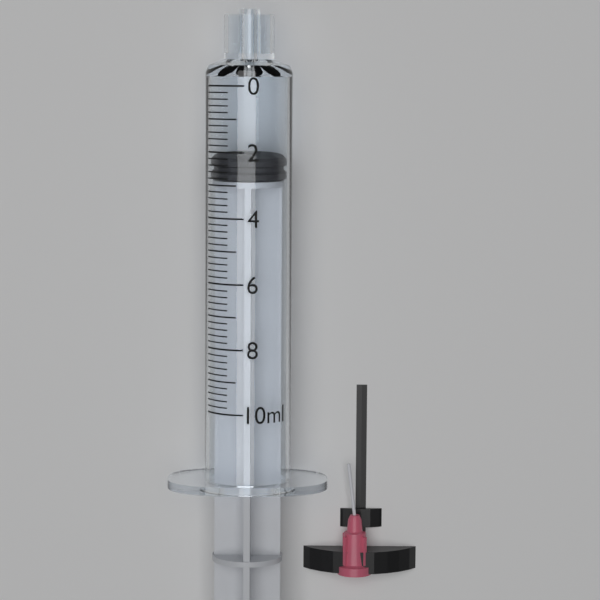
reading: 2.2 ml
